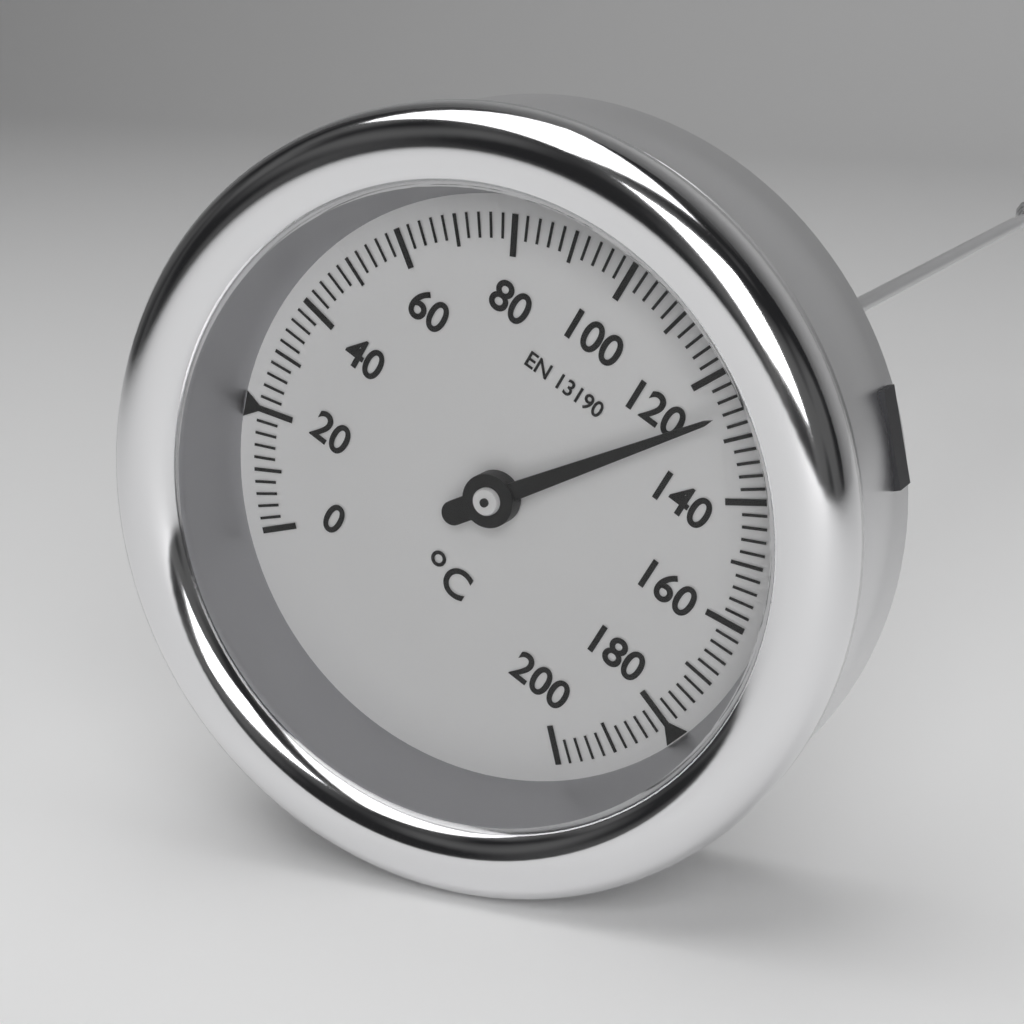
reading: 126 °C
